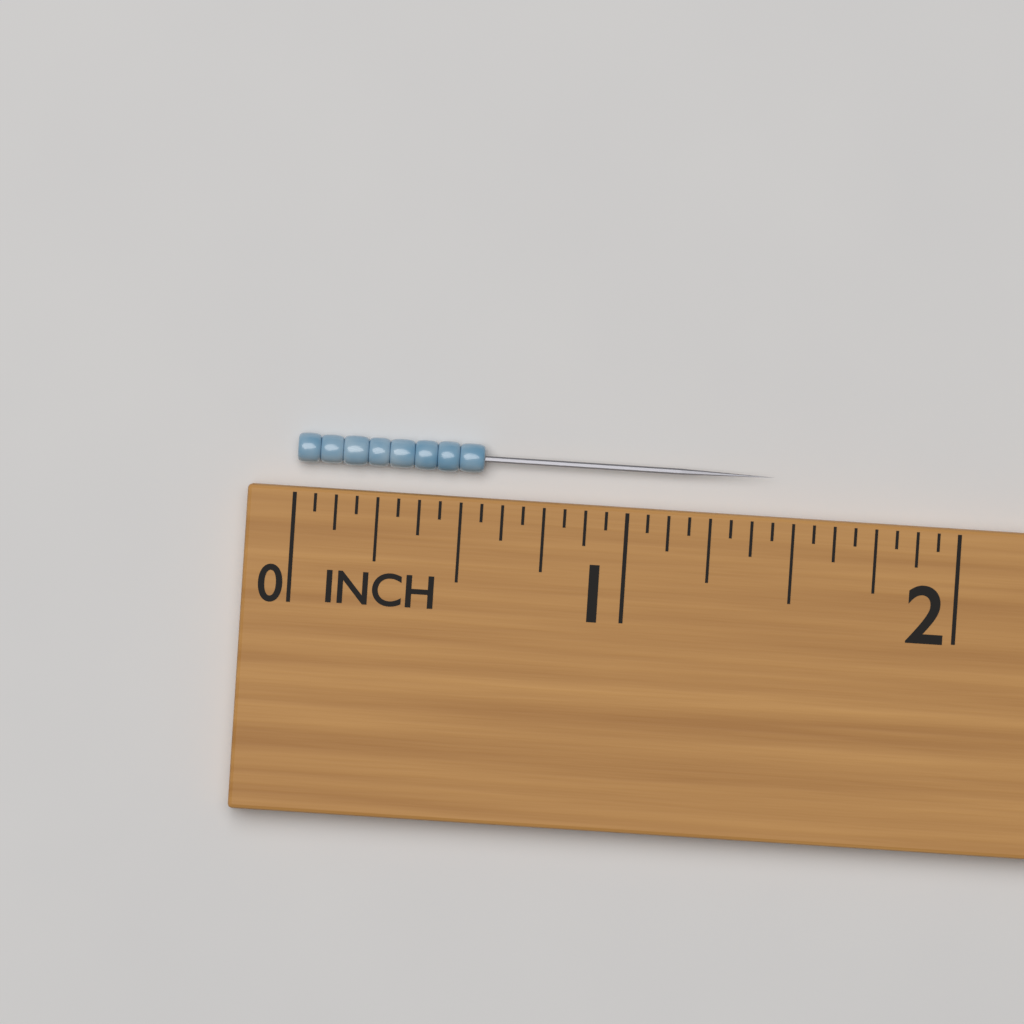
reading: 0.5625 in
